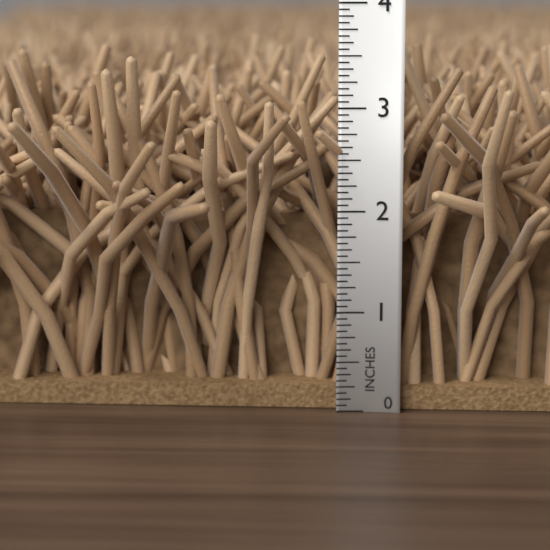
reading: 3.5625 in
